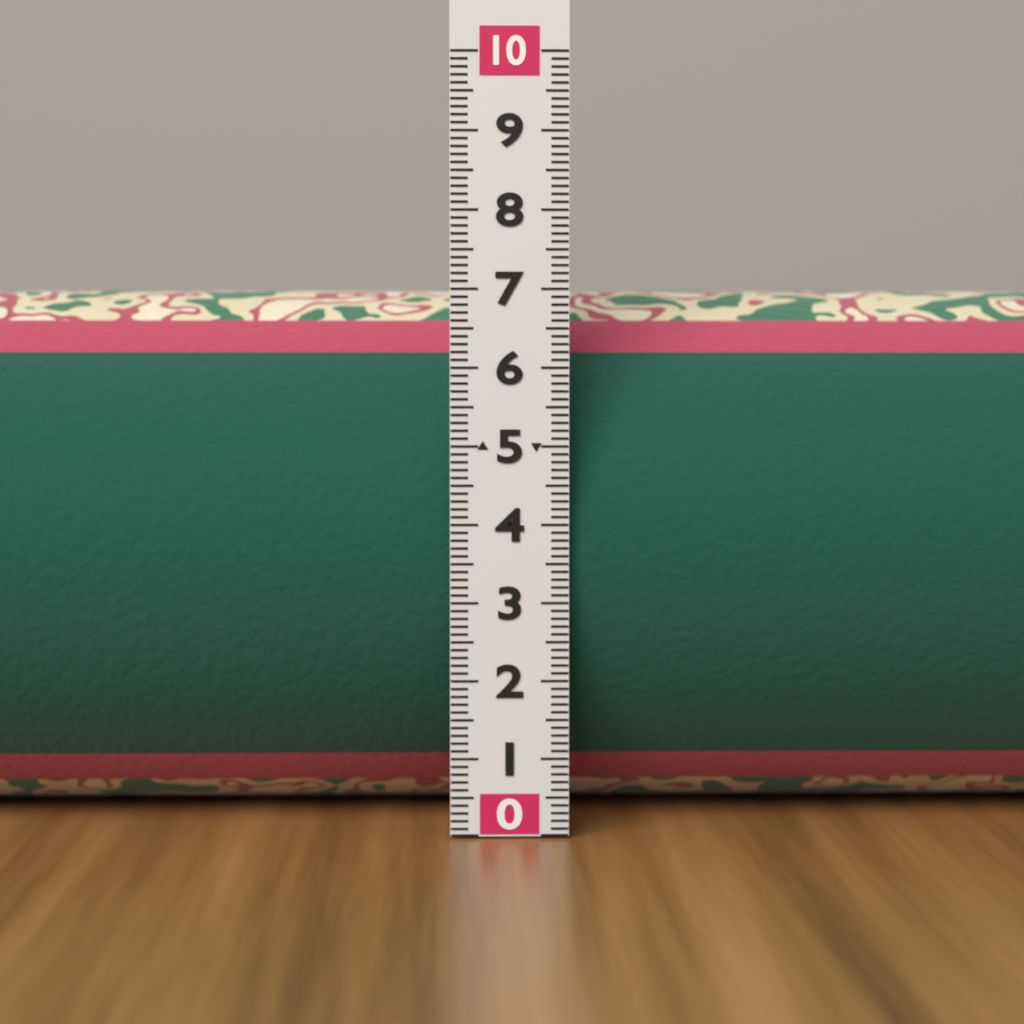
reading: 7.1 (no unit)
